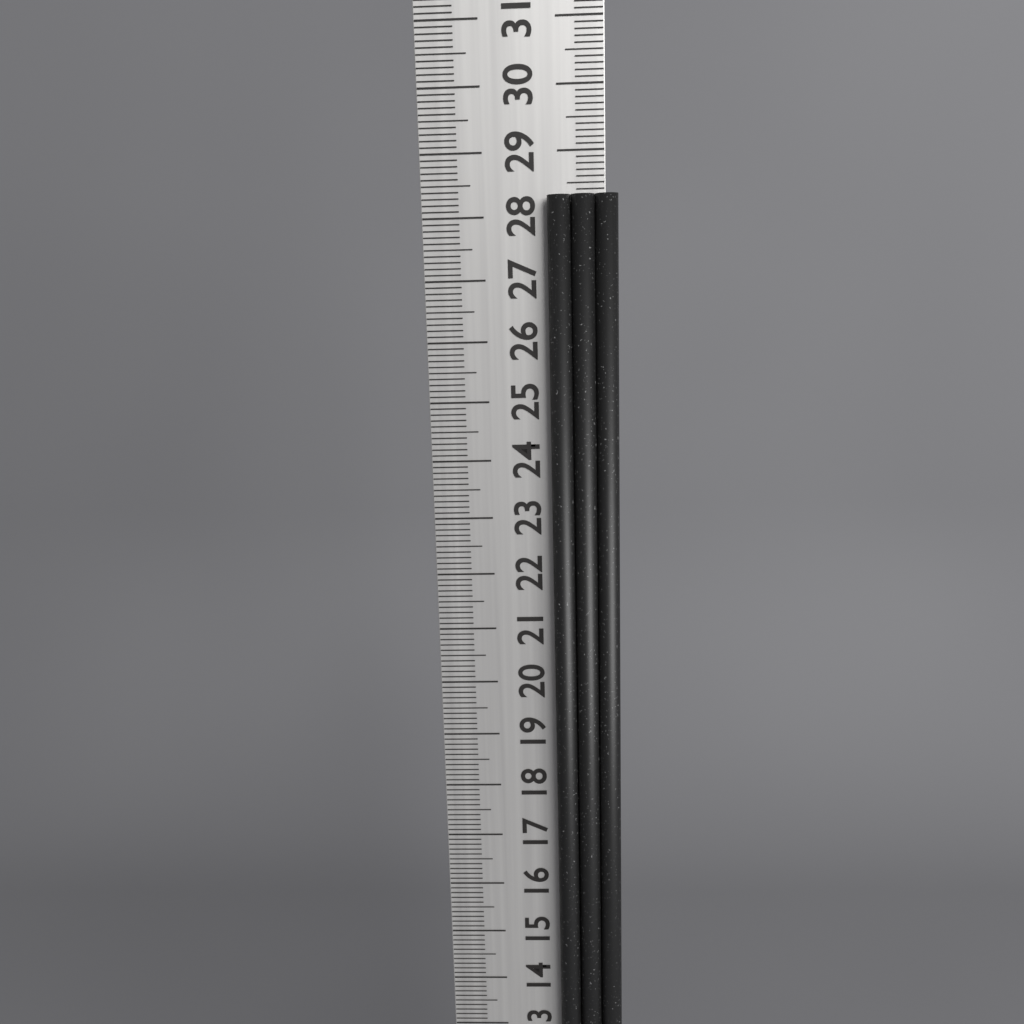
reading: 28.3 cm
